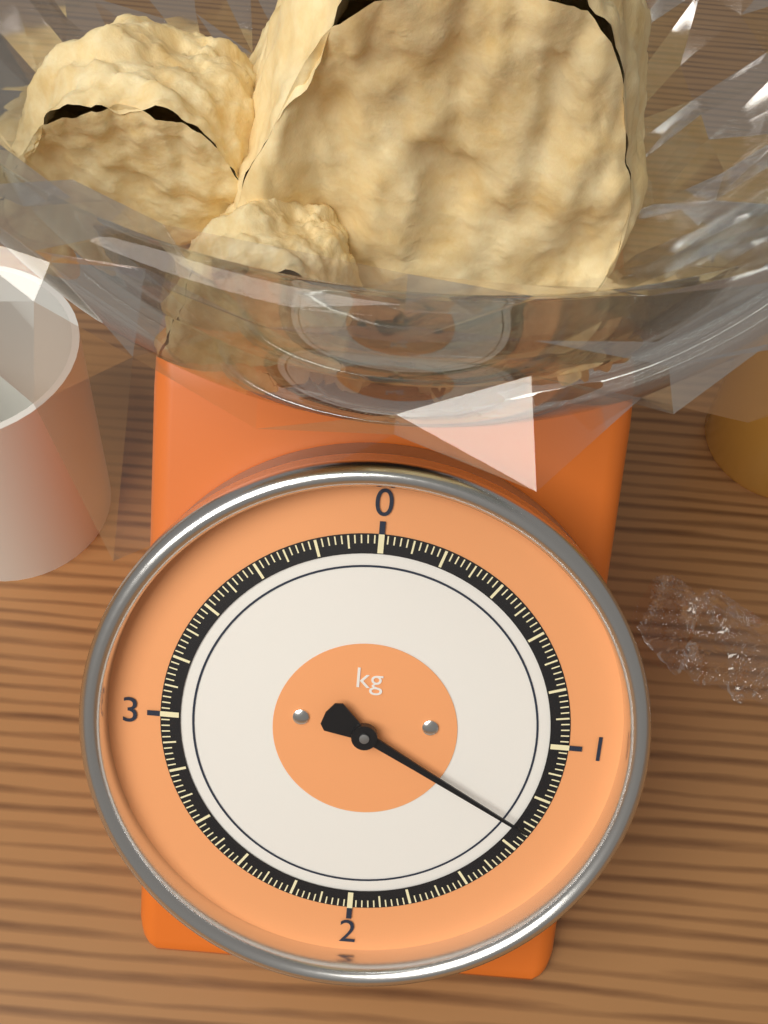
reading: 1.32 kg
